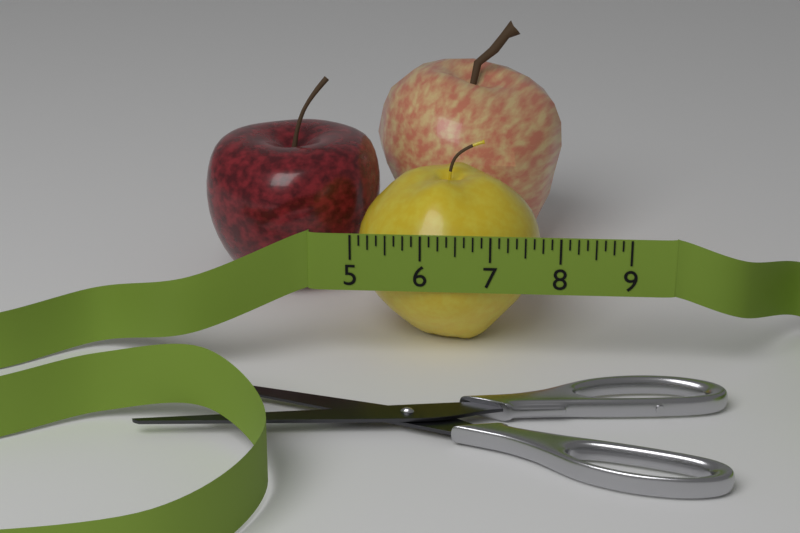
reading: 7.750 (no unit)
